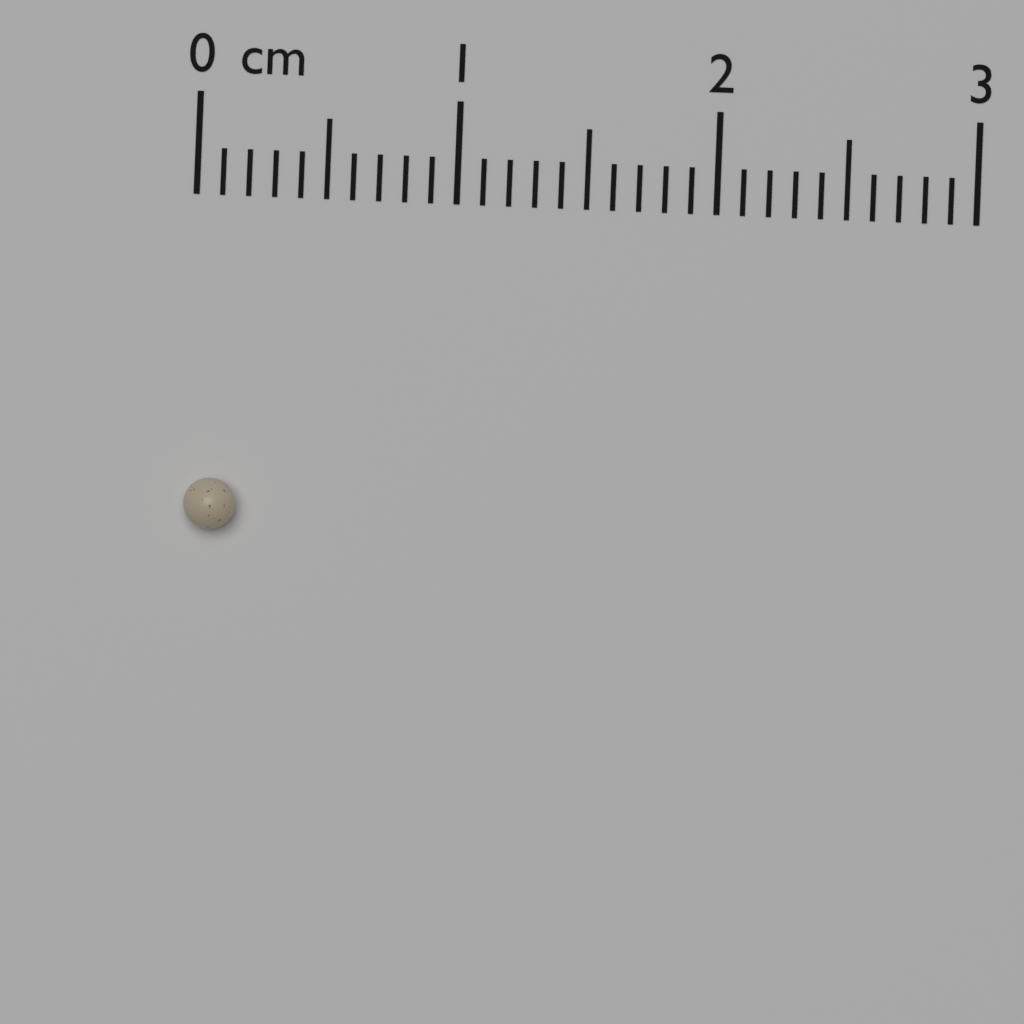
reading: 0.2 cm
